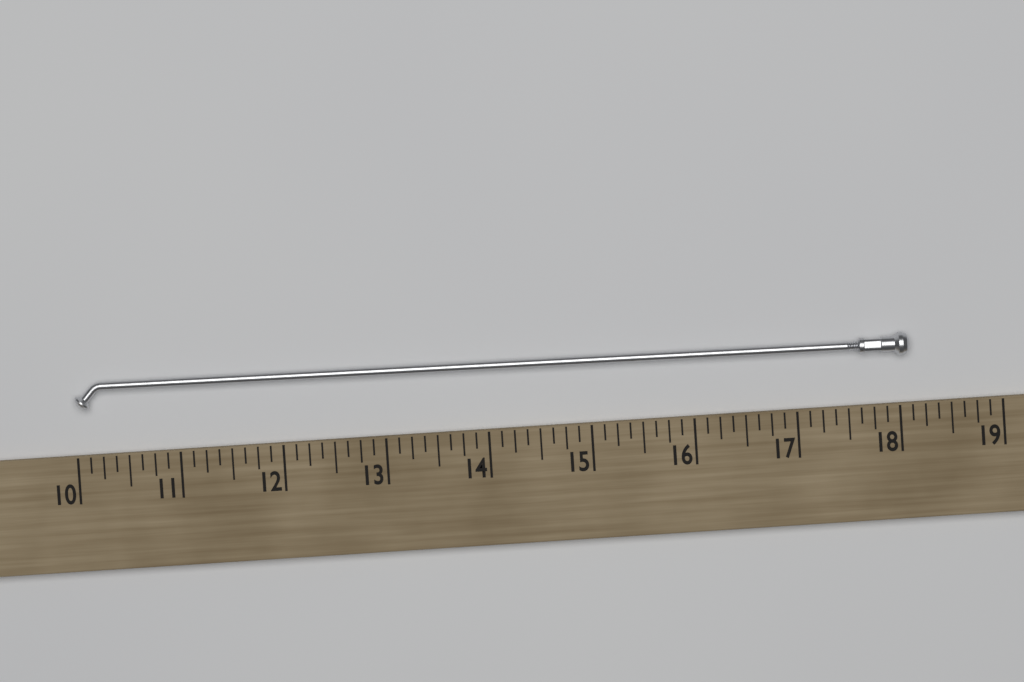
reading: 18.125 (no unit)
